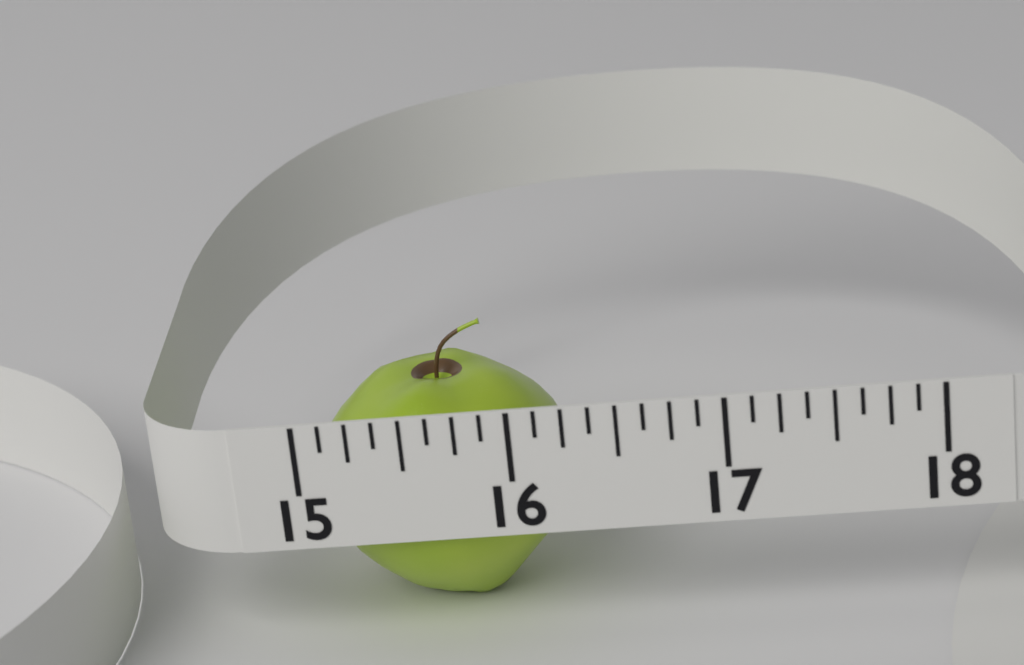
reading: 16.250 (no unit)
